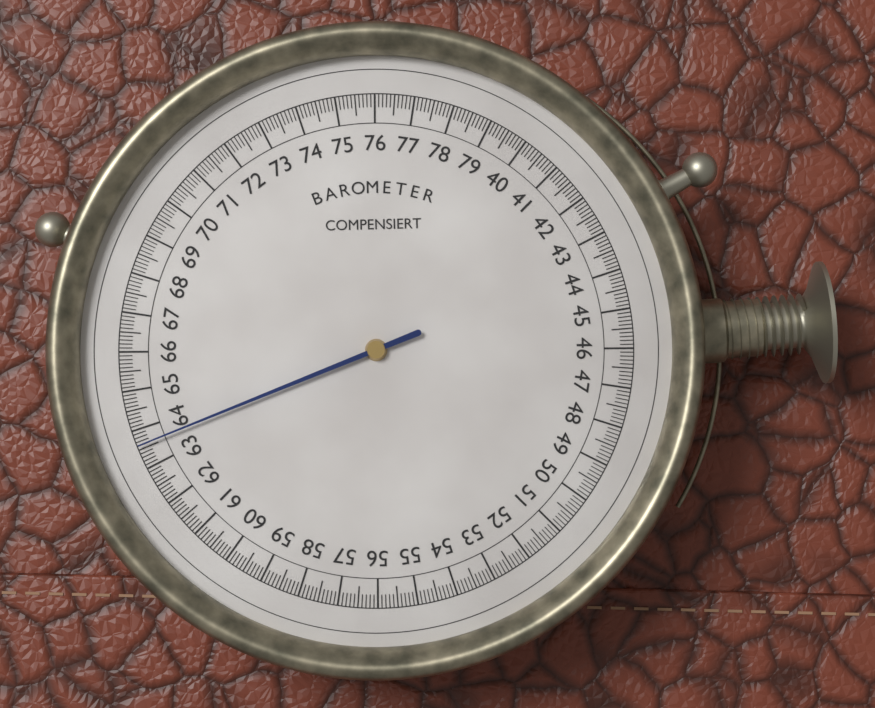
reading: 63.6 (no unit)
